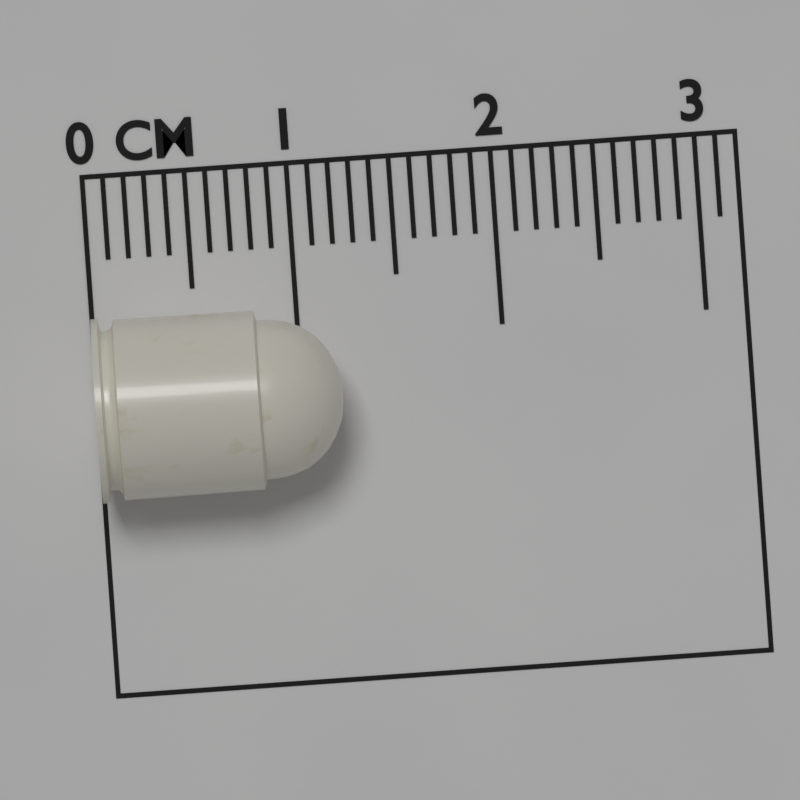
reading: 1.2 cm
